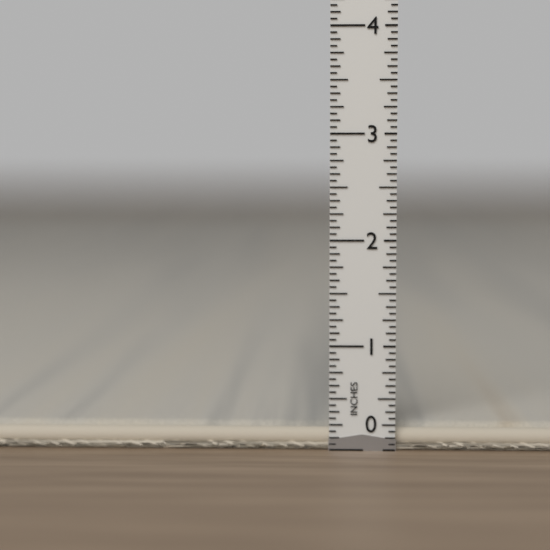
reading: 0.2500 in
